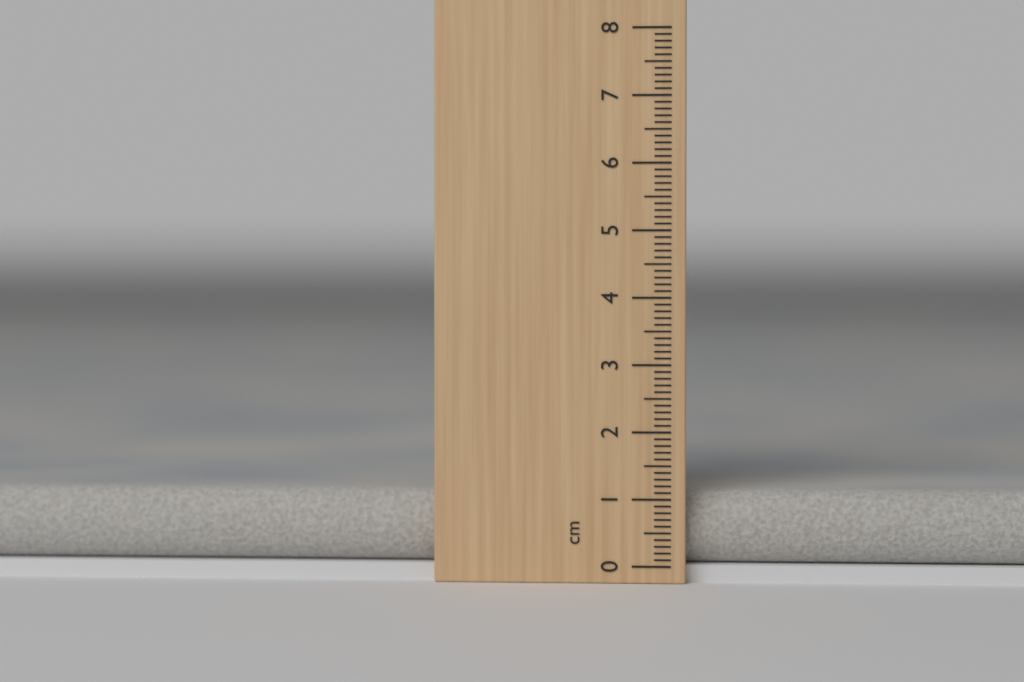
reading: 1.1 cm
